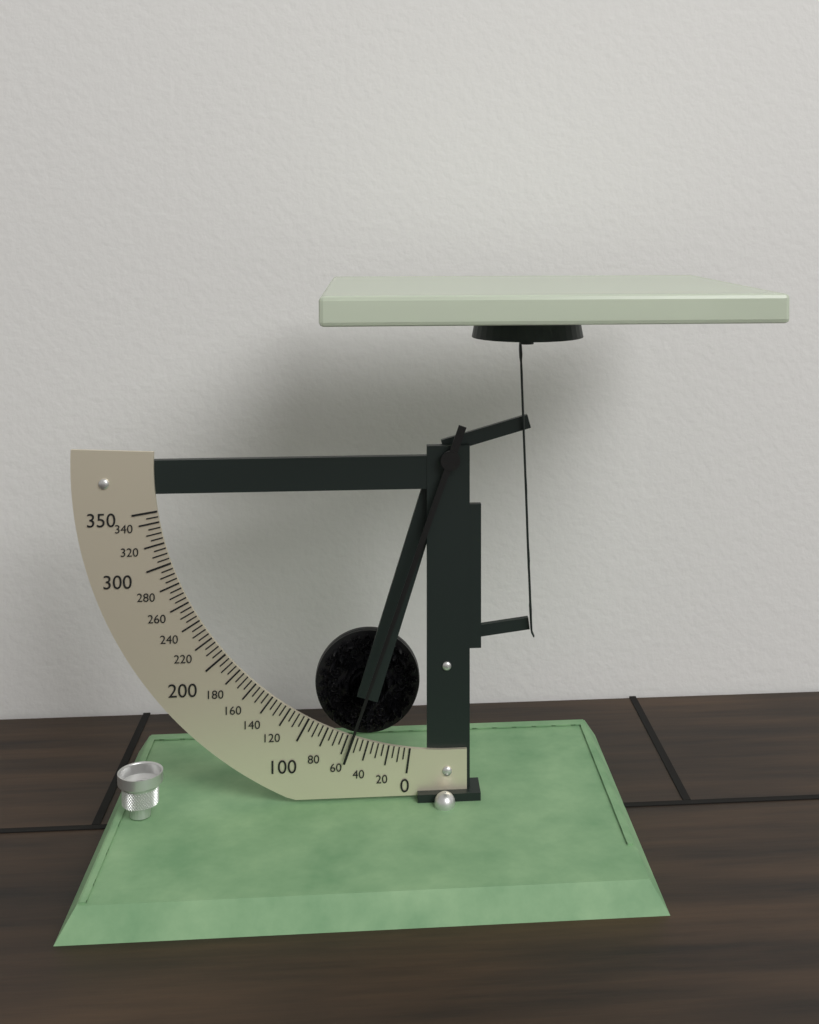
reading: 55 (no unit)
